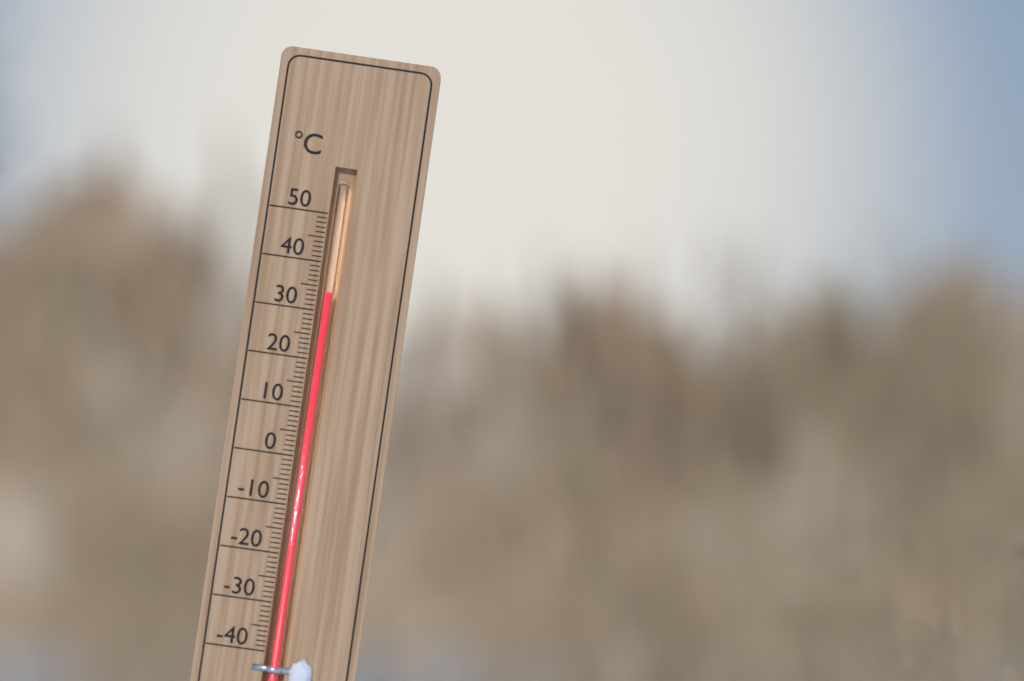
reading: 34 °C
